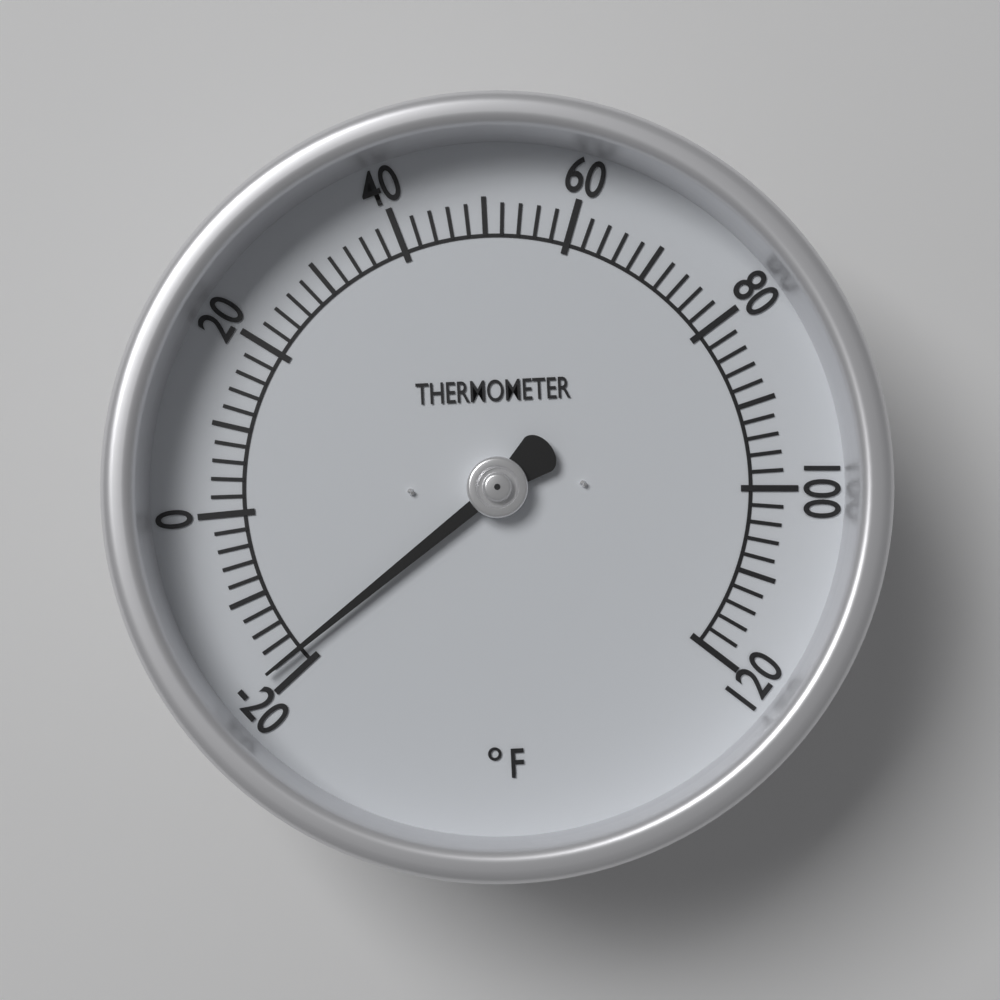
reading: -18 °F
